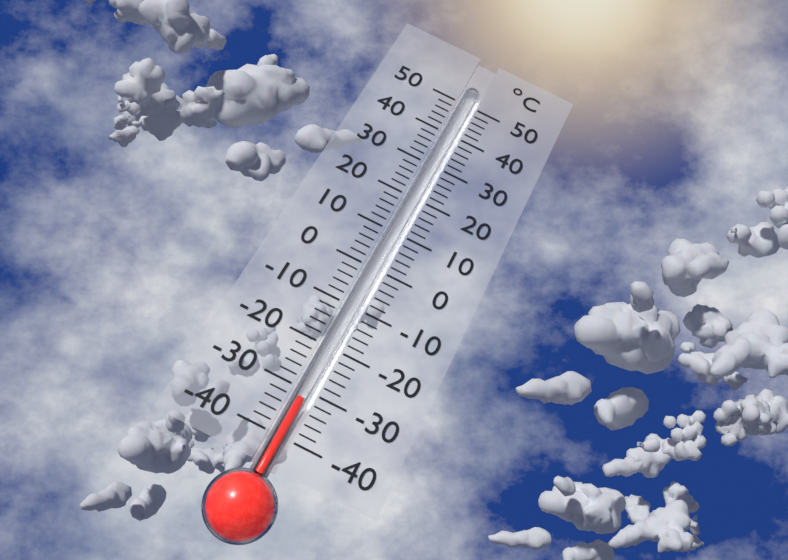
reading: -32 °C
